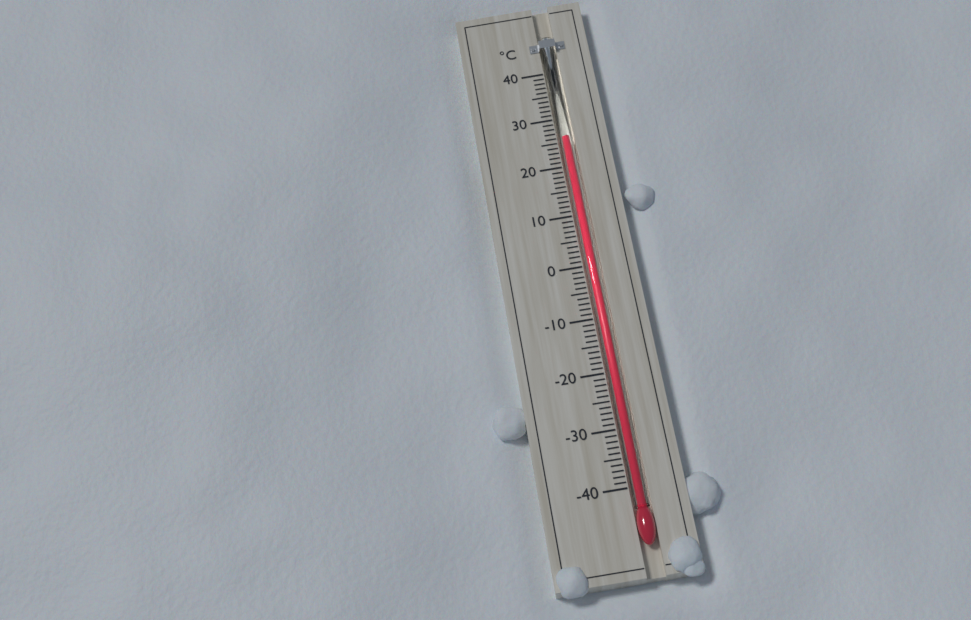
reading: 26 °C
